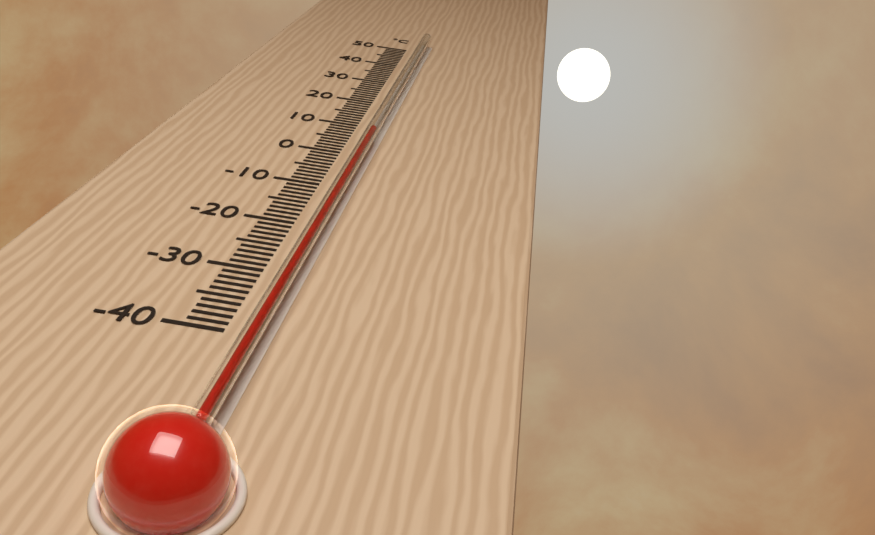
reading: 5 °C
